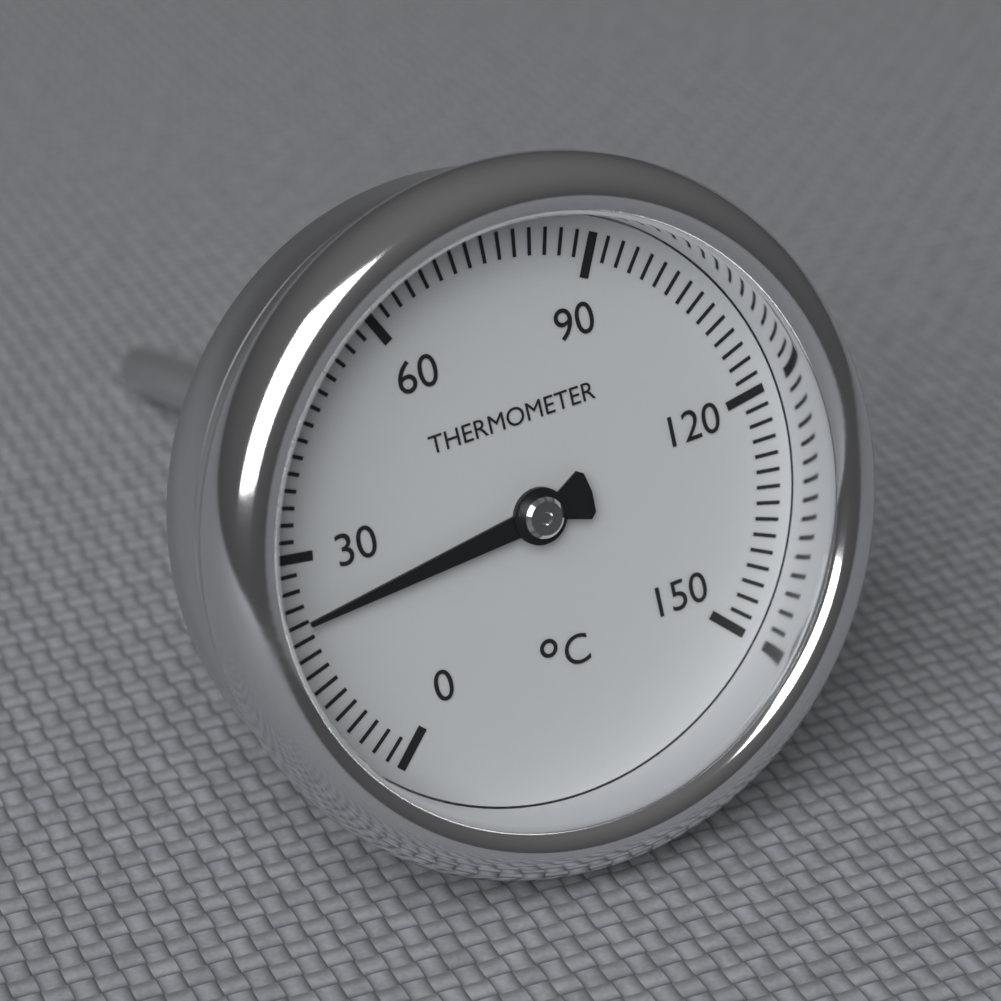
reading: 22 °C
